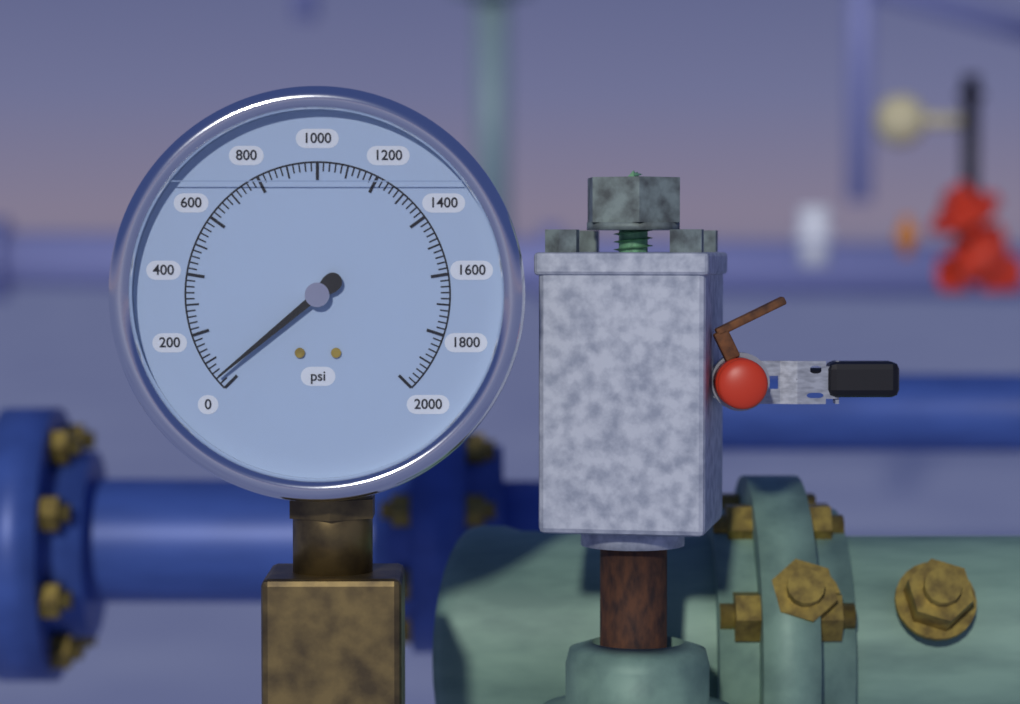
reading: 40 psi
